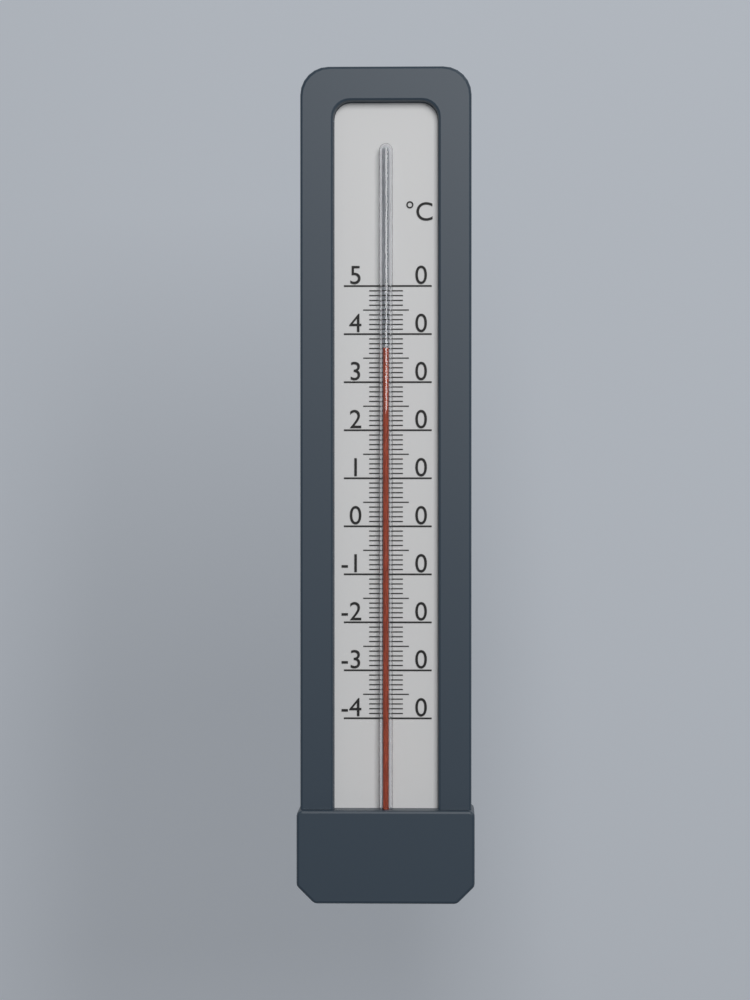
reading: 37 °C
